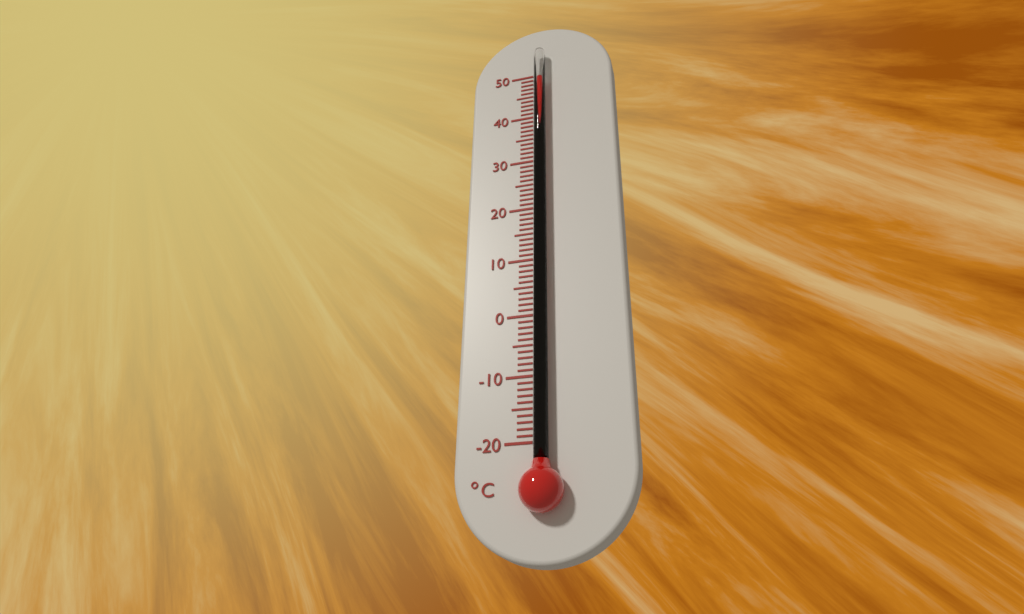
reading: 48 °C
